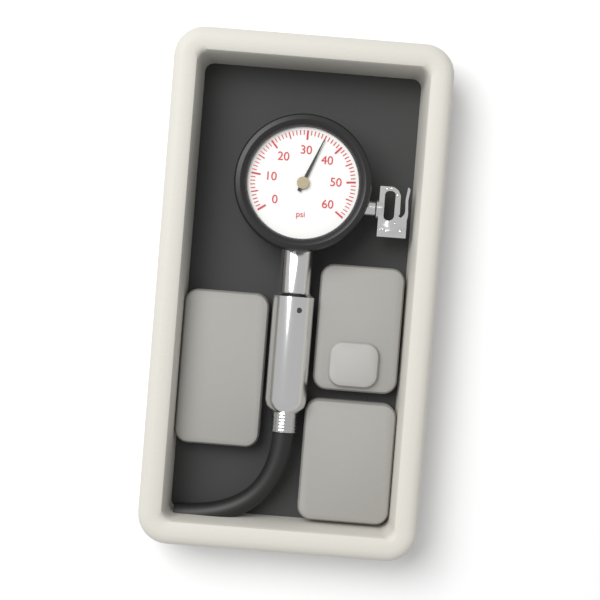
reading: 35 psi
